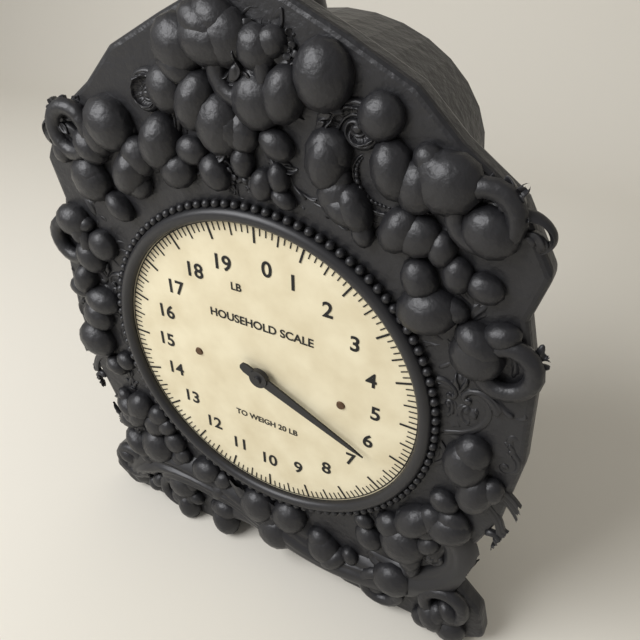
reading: 6.375 lb
